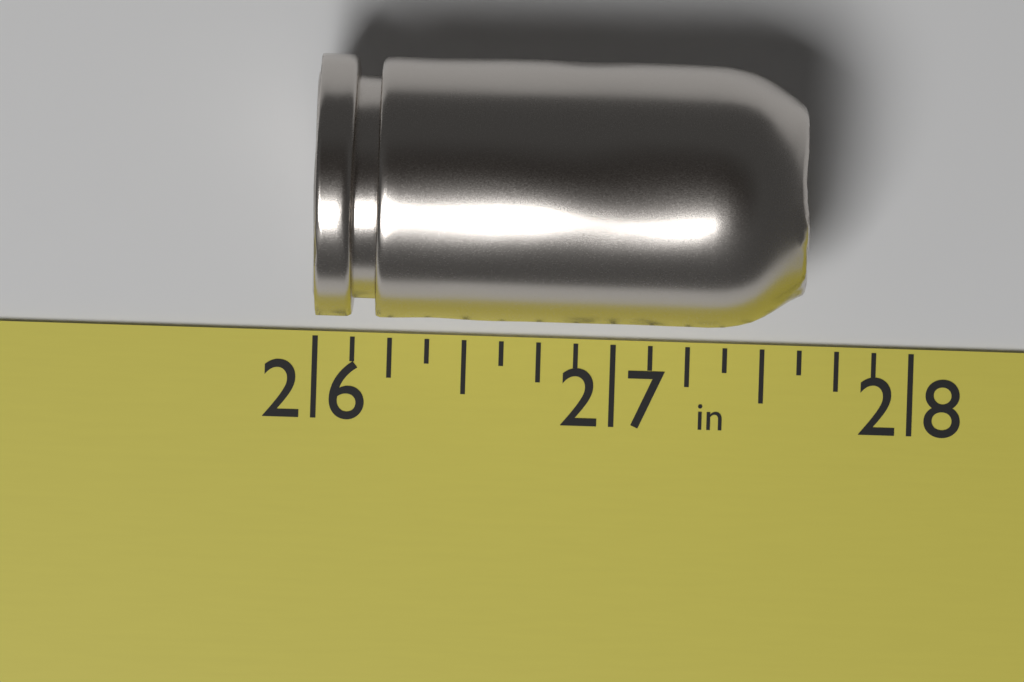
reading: 27.625 in
